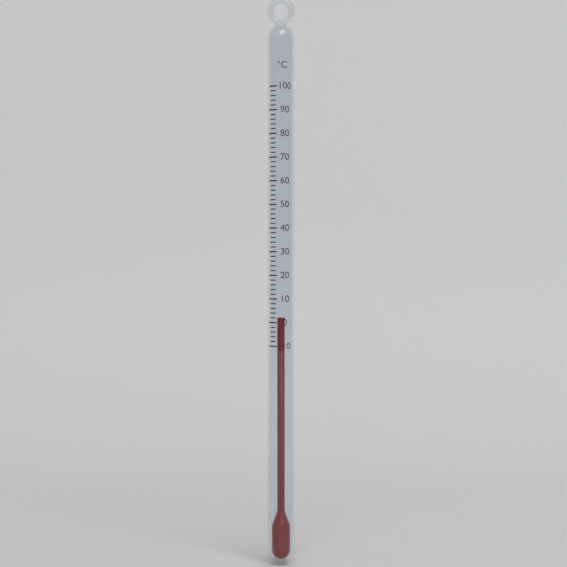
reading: 2 °C
